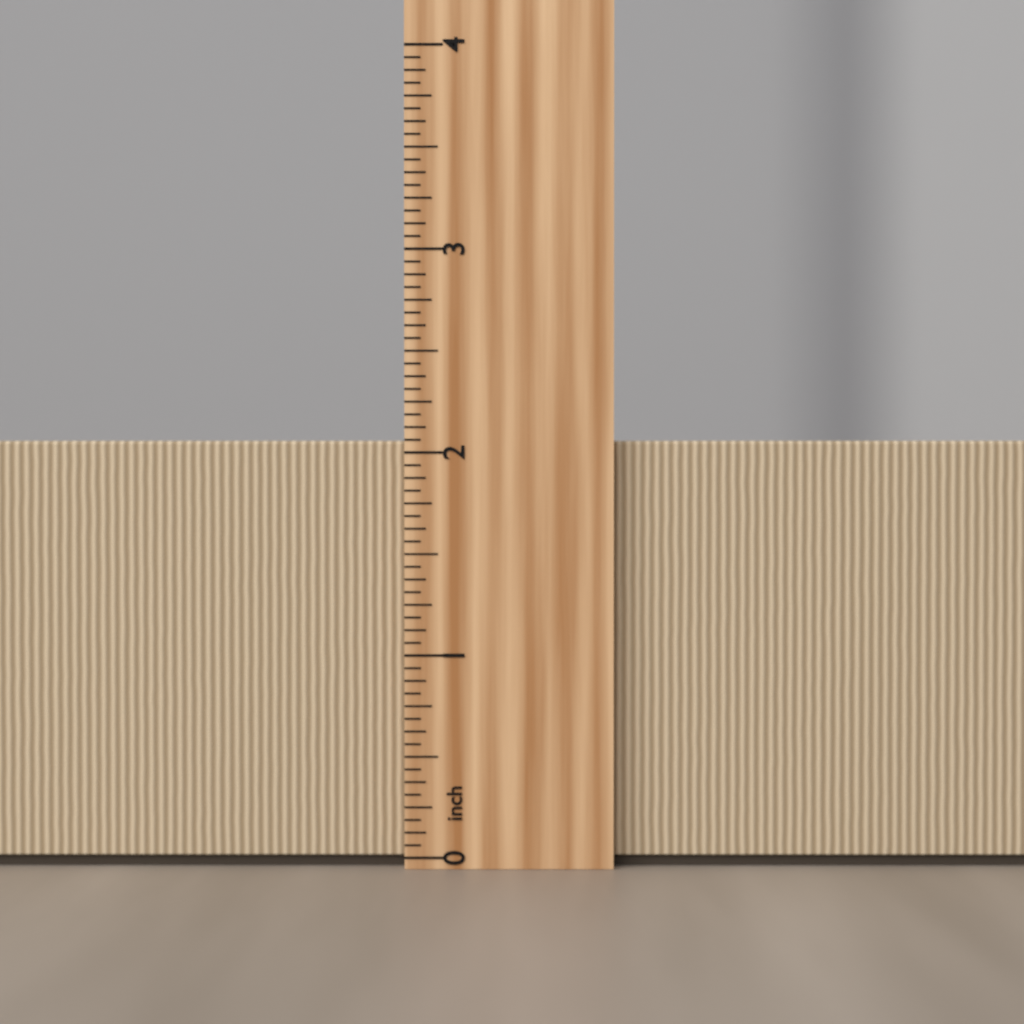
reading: 2.0625 inch
